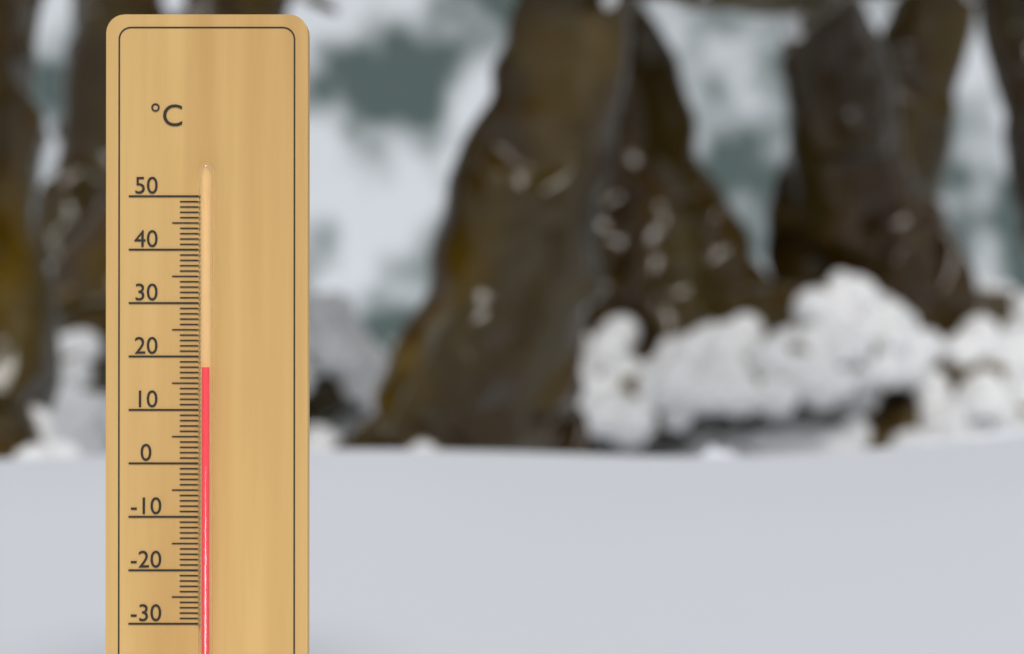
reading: 18 °C
